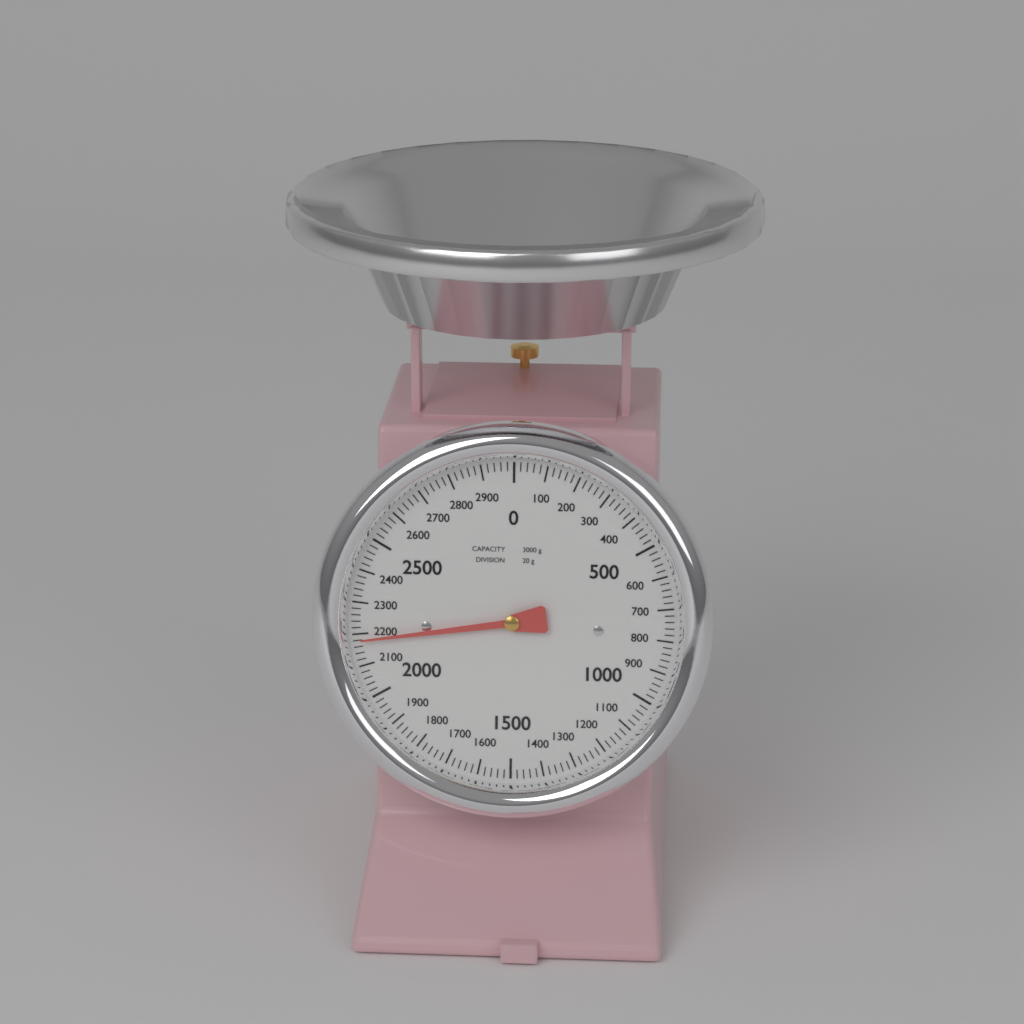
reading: 2180 g
